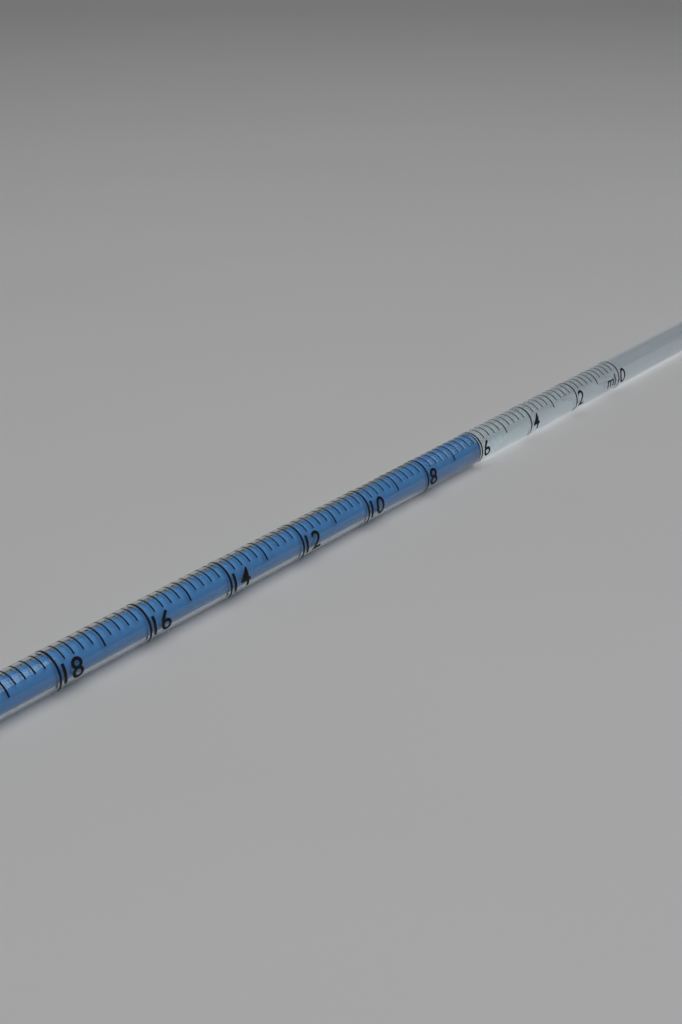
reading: 6.0 ml
